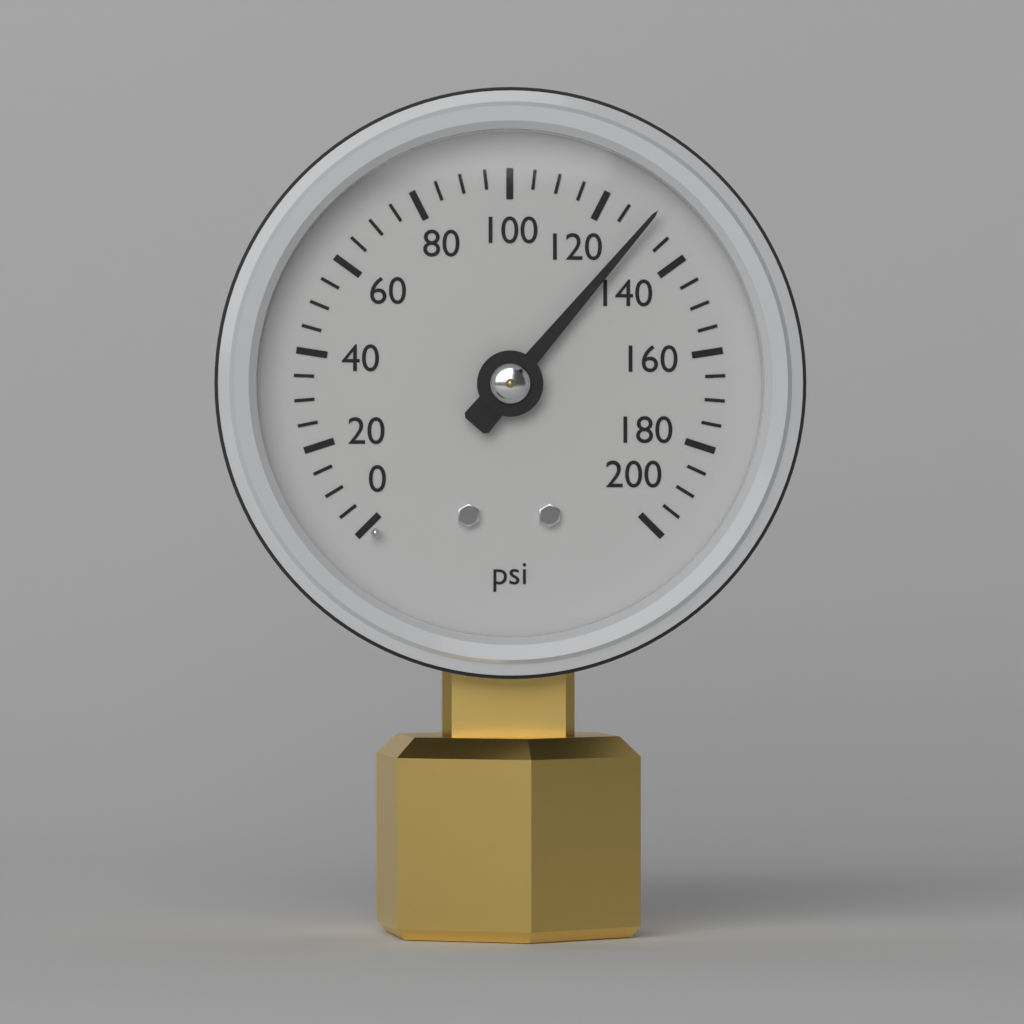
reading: 130 psi
